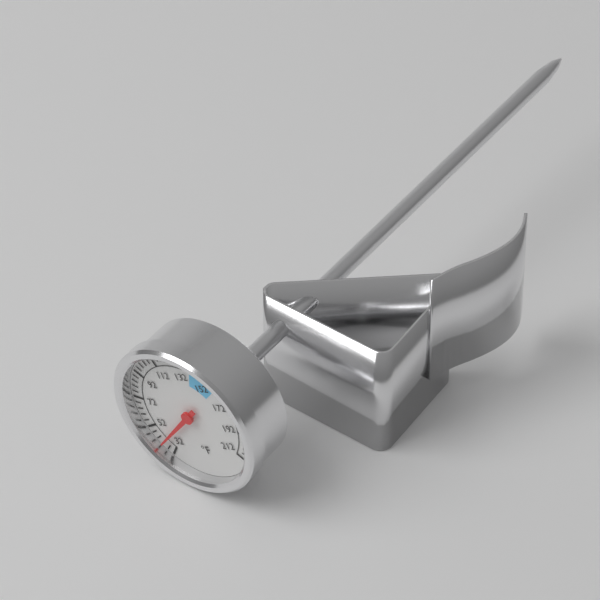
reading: 40 °F
